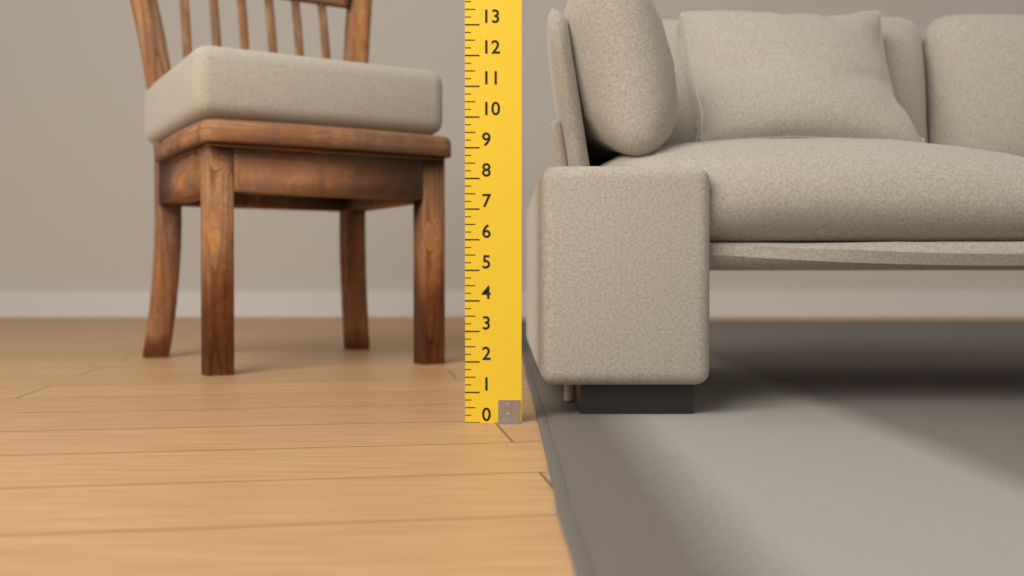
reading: 8.50 (no unit)
